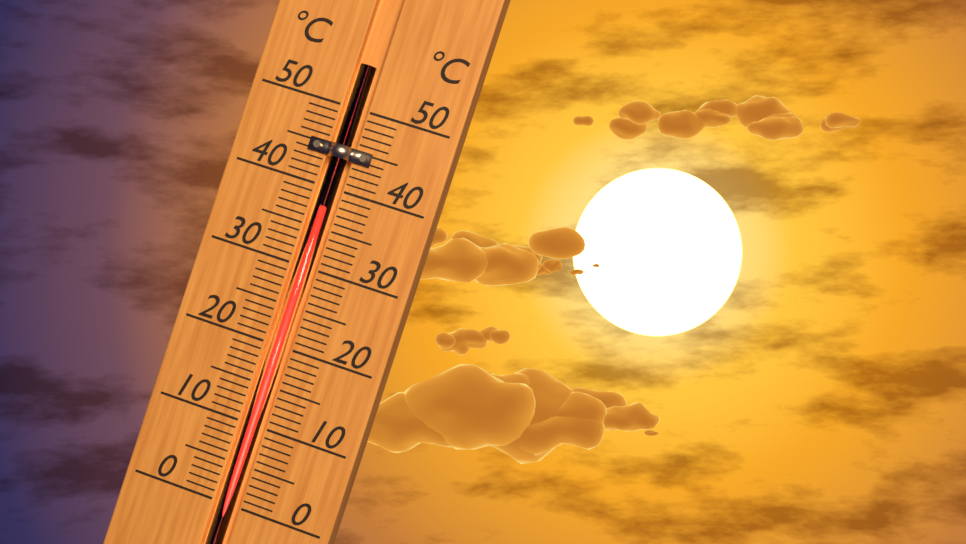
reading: 37 °C
